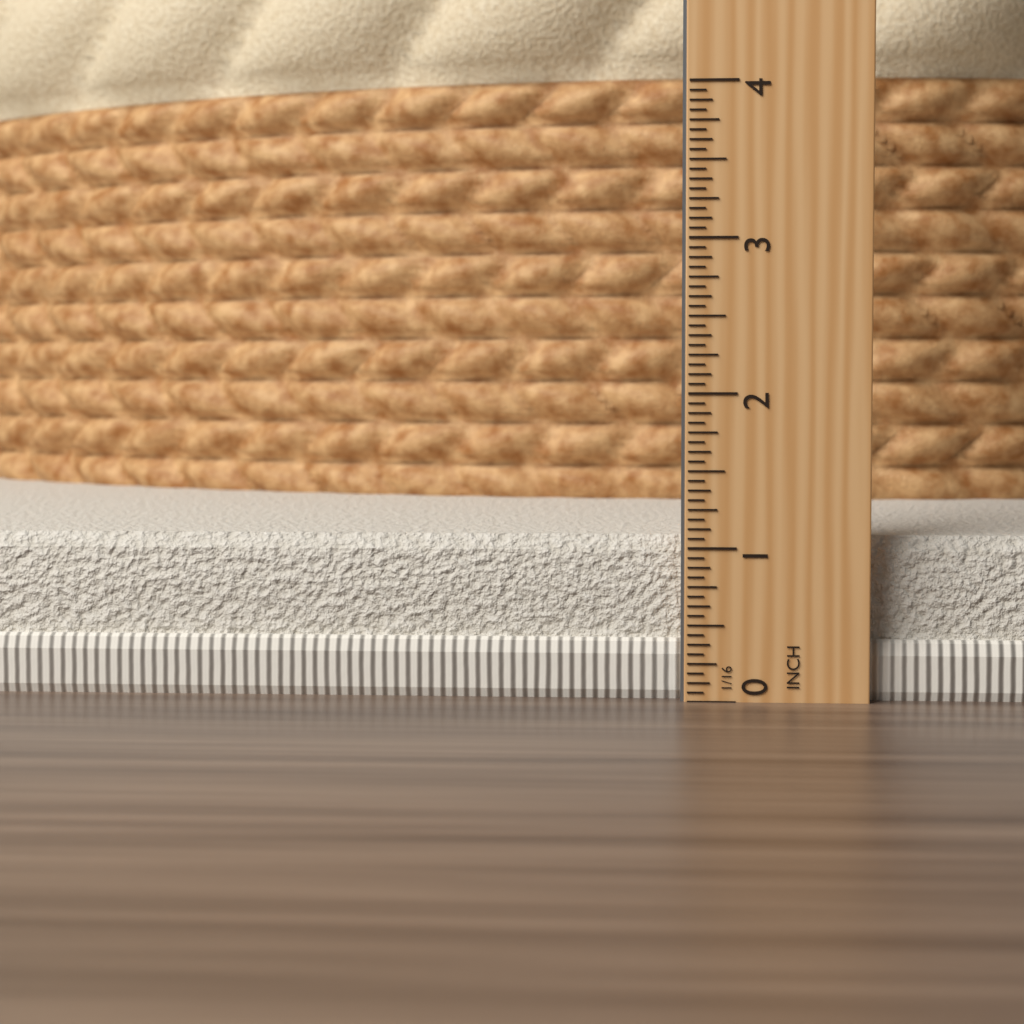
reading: 1.0625 in
